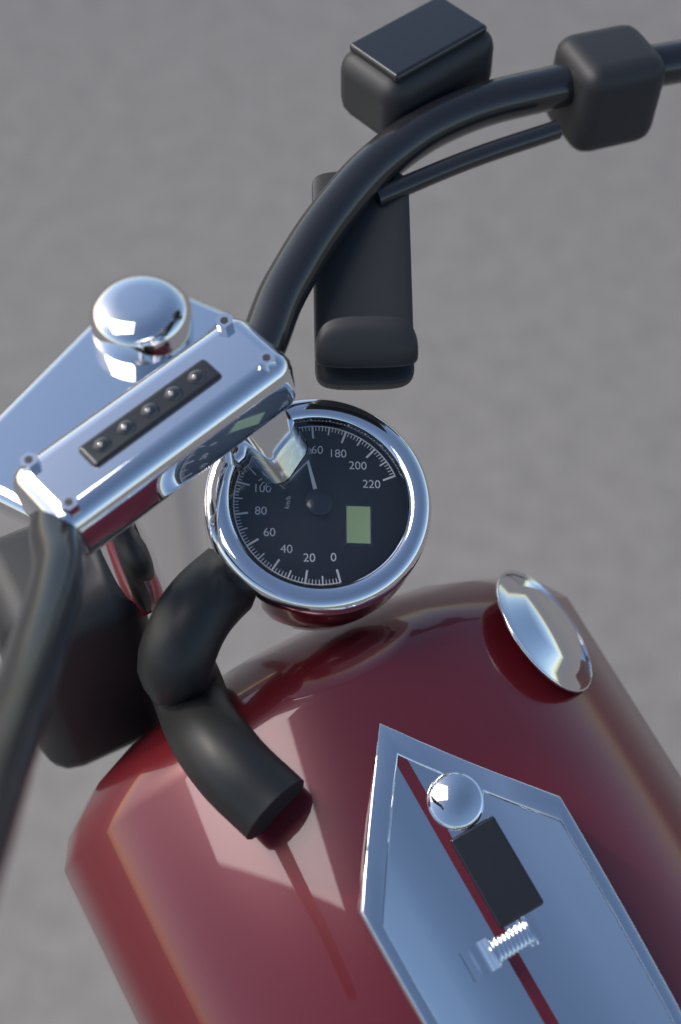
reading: 152 km/h
